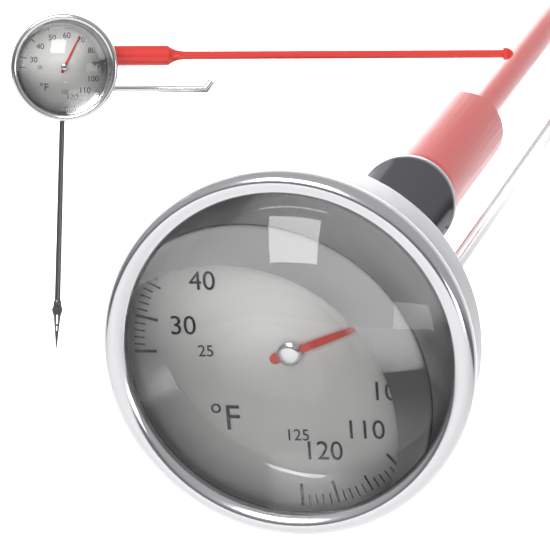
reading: 84 °F
